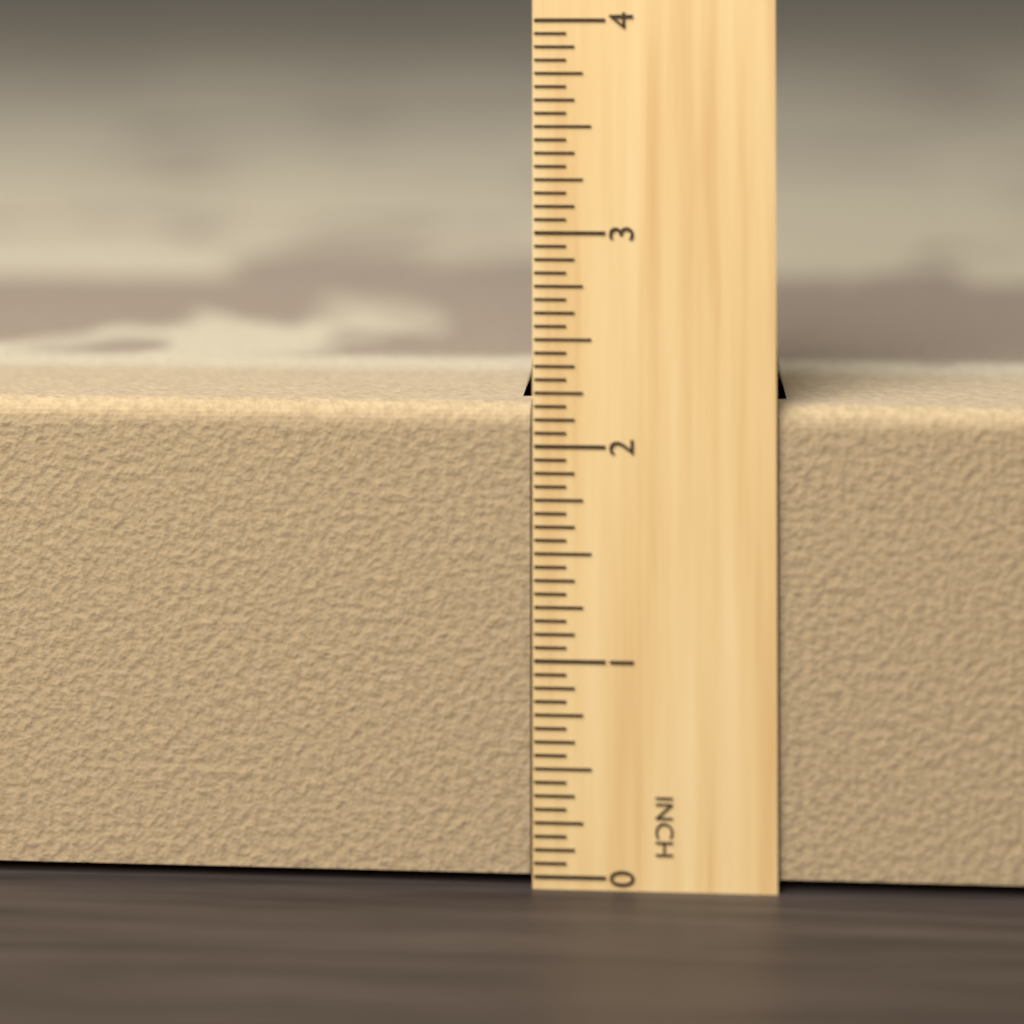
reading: 2.1875 in
